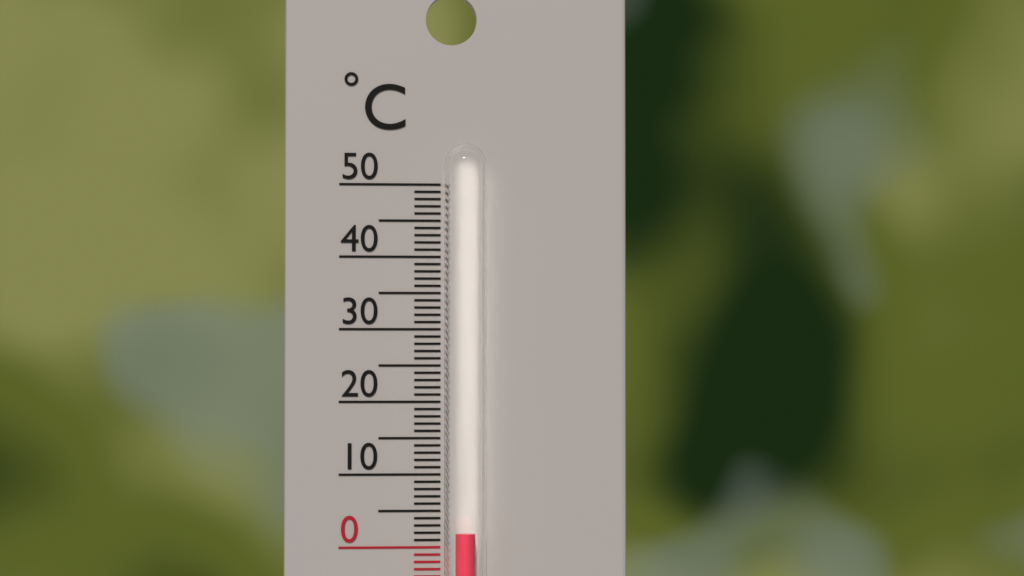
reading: 2 °C
